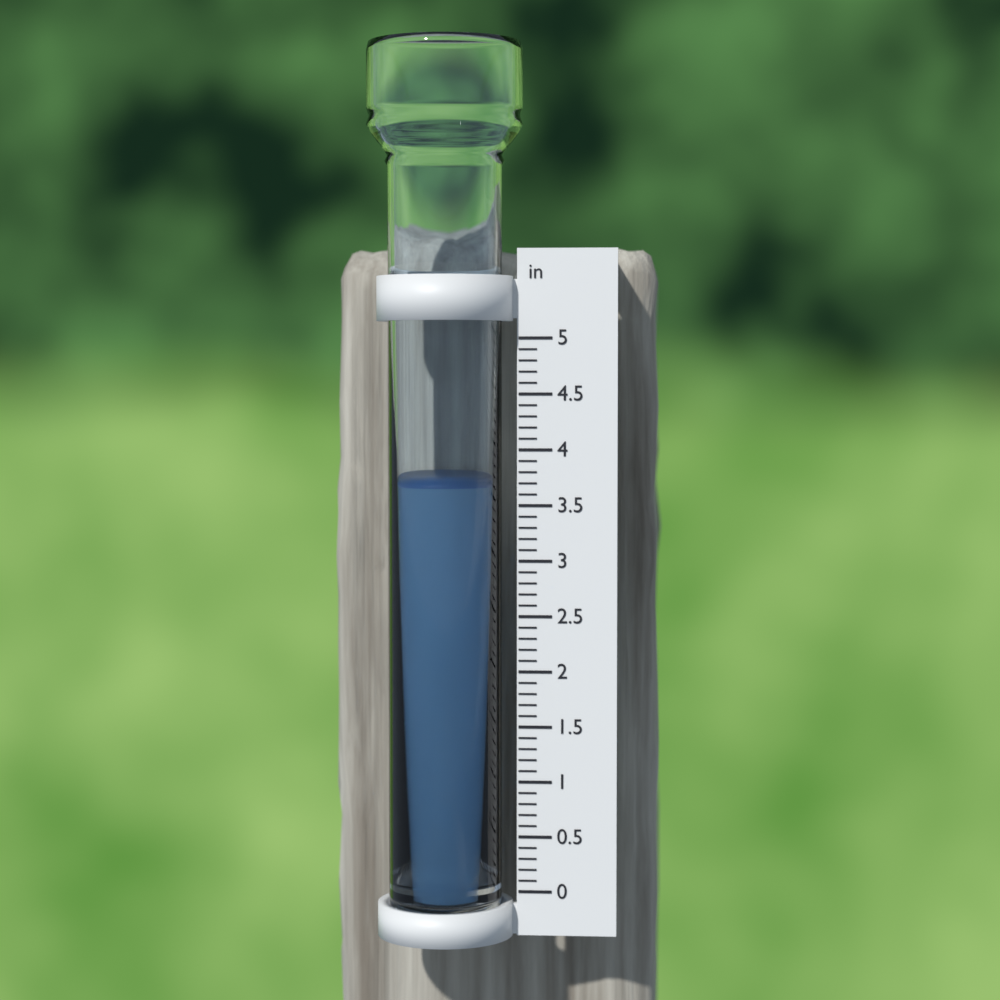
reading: 3.7 in
